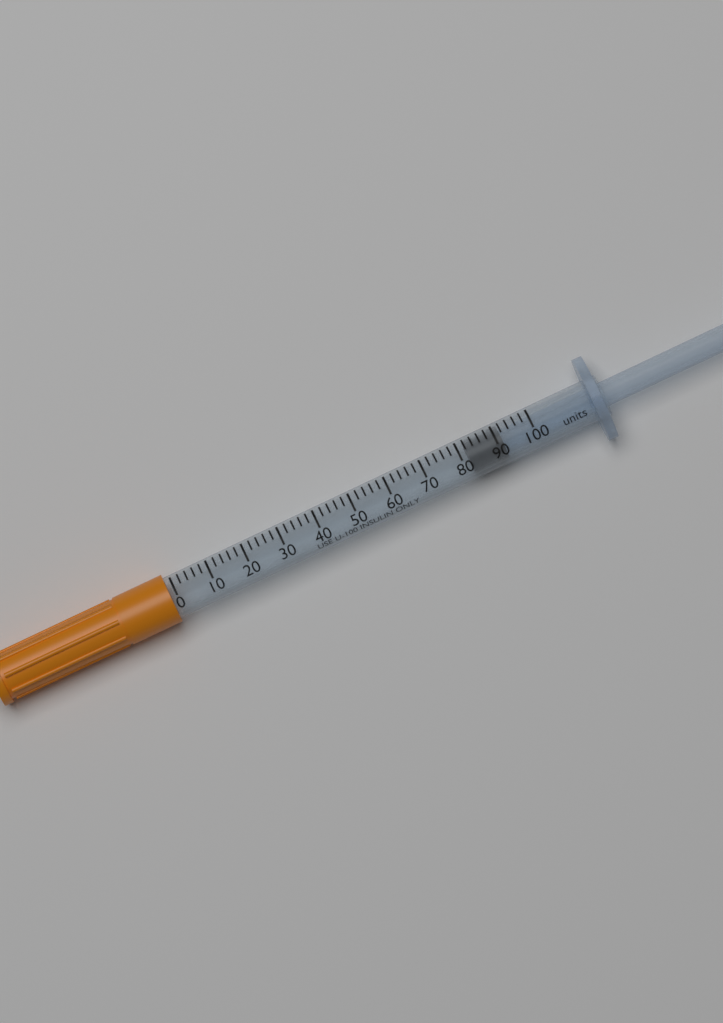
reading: 82 units
